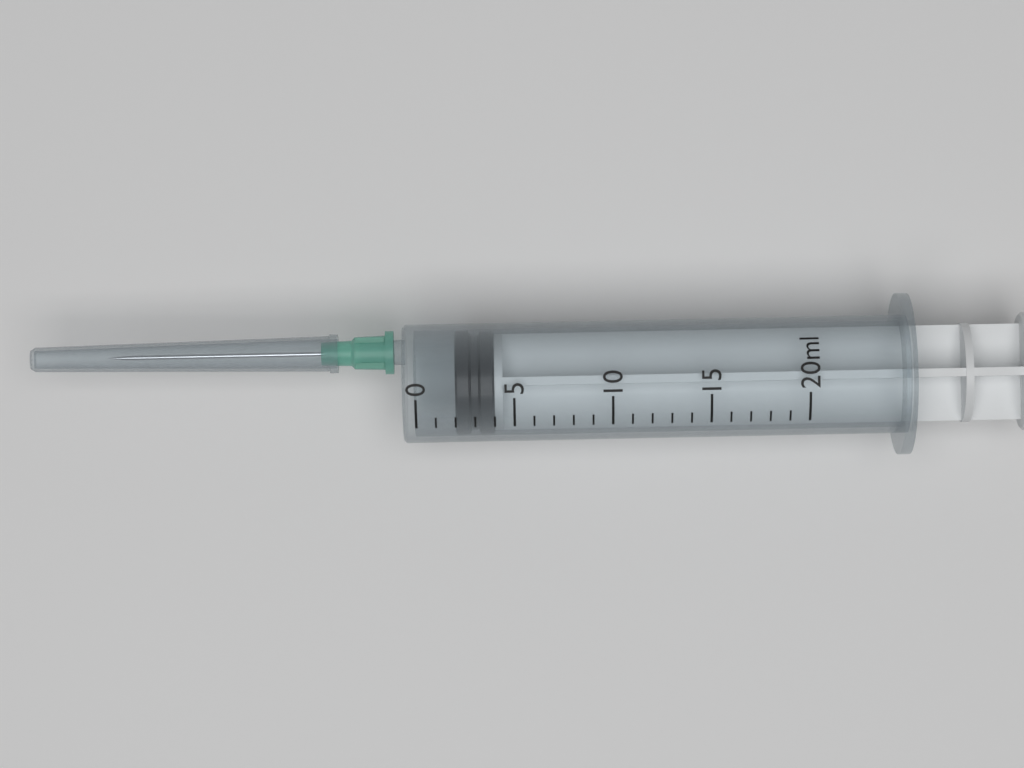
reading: 2 ml
